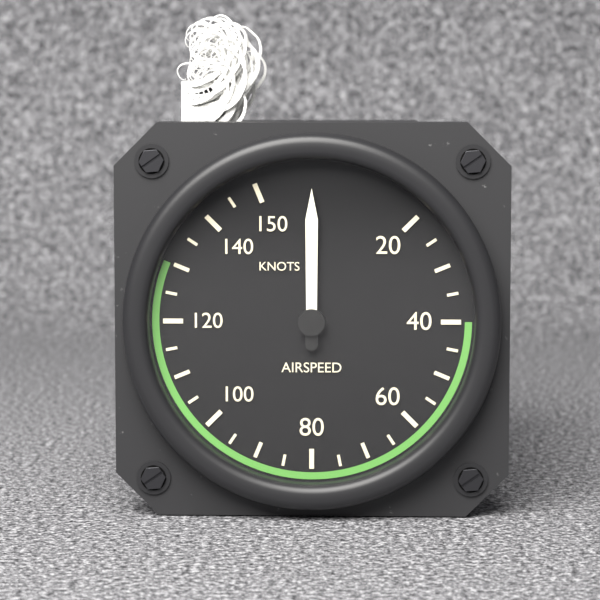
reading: 0 knots
